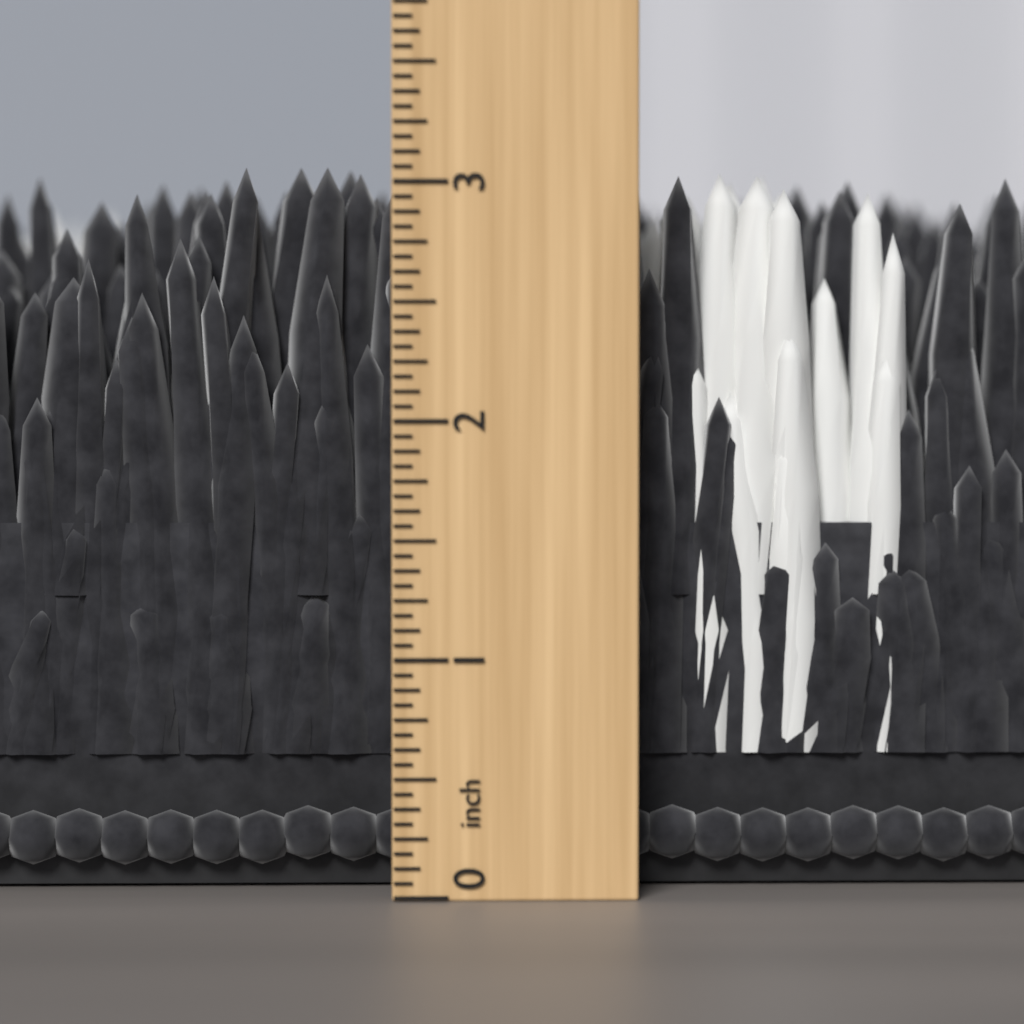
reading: 3.1250 inch
